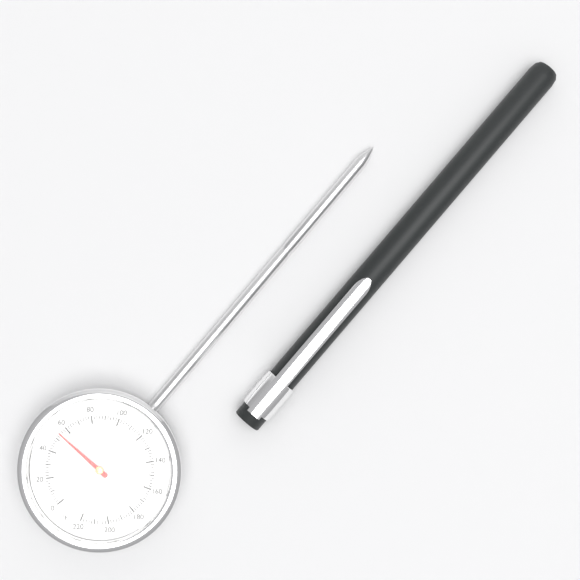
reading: 54 °F
